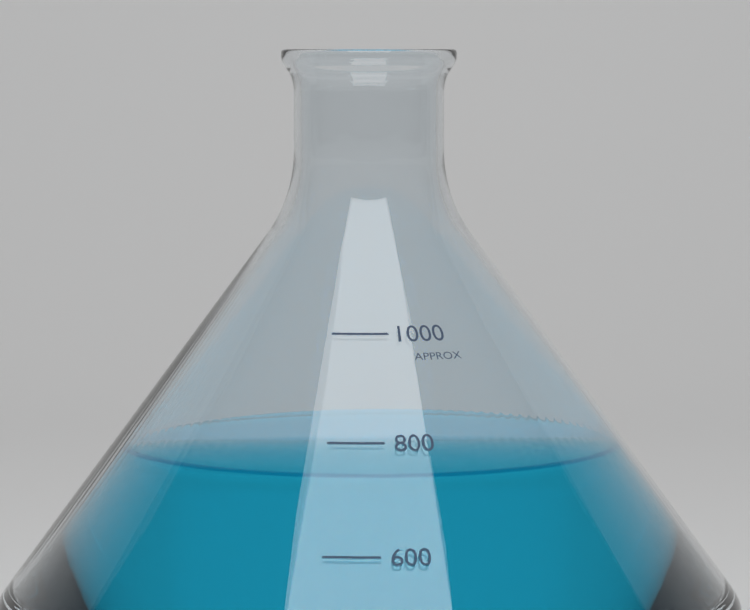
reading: 740 (no unit)
